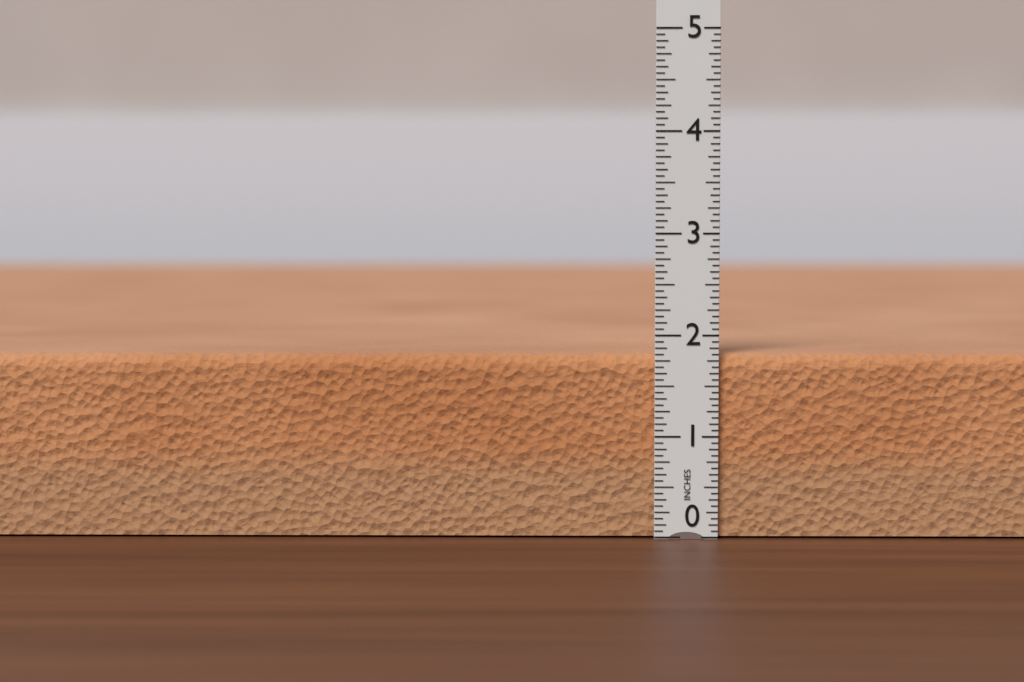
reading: 1.8125 in
